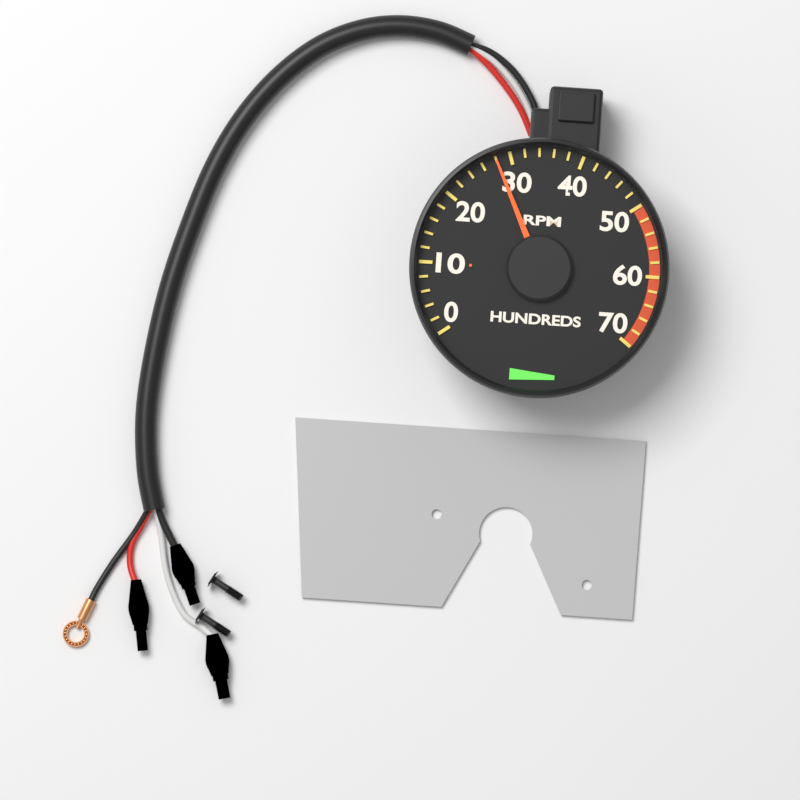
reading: 2800 RPM
